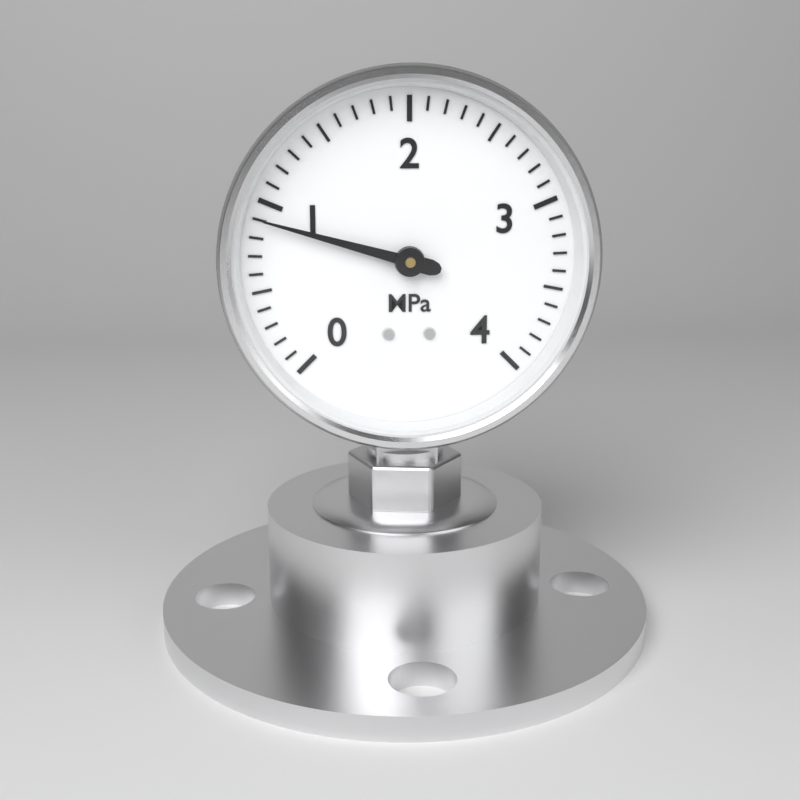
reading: 0.9 MPa
